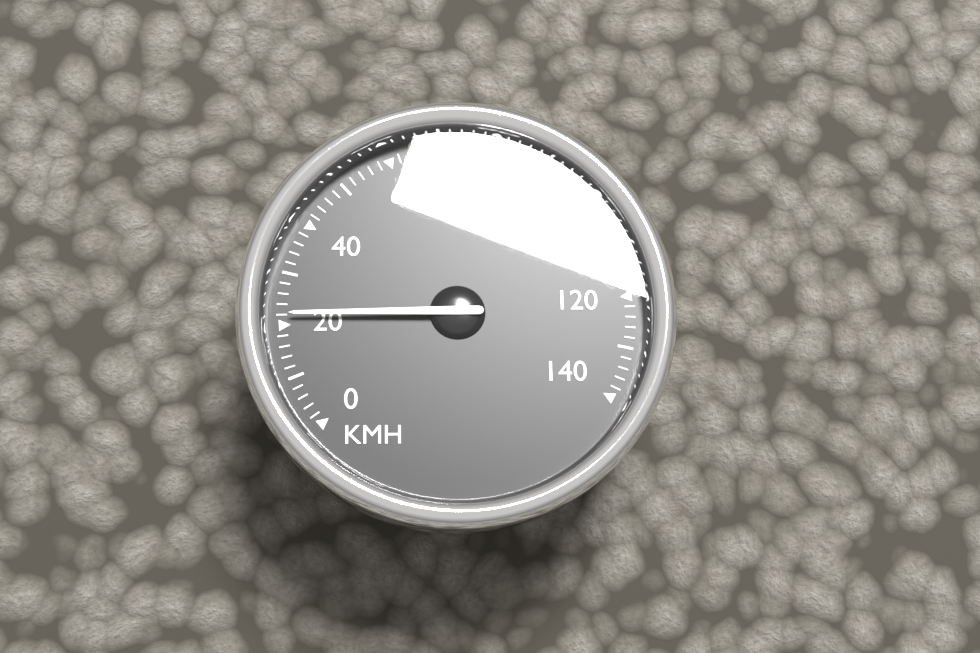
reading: 22 km/h
